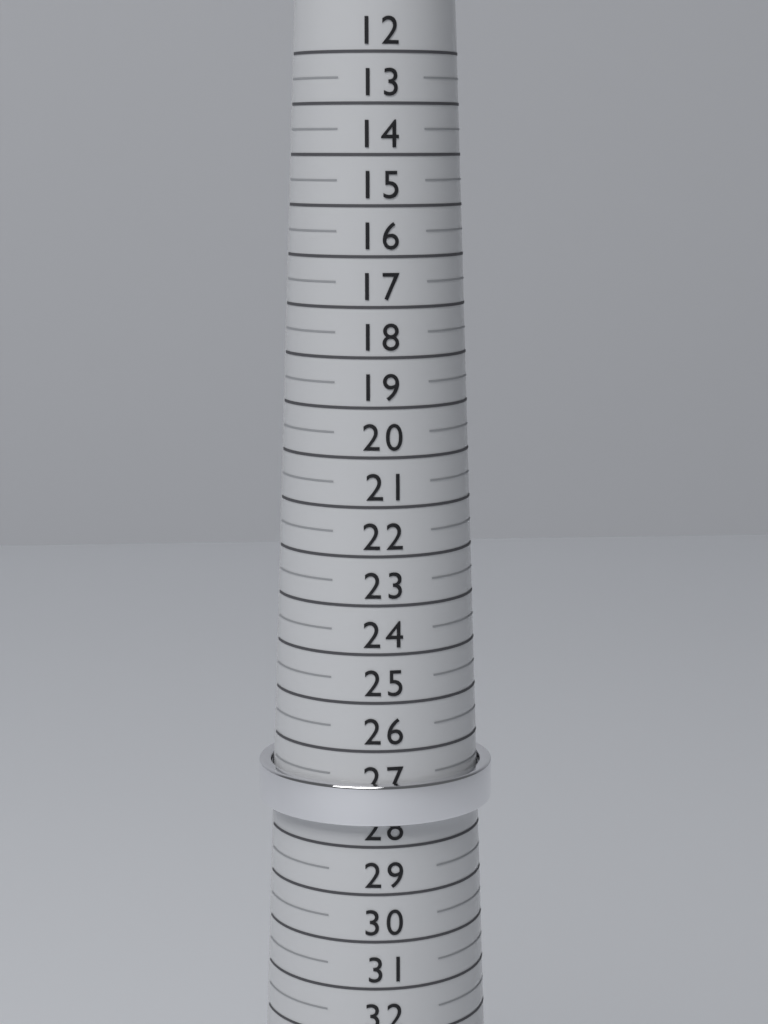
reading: 27.5 (no unit)
